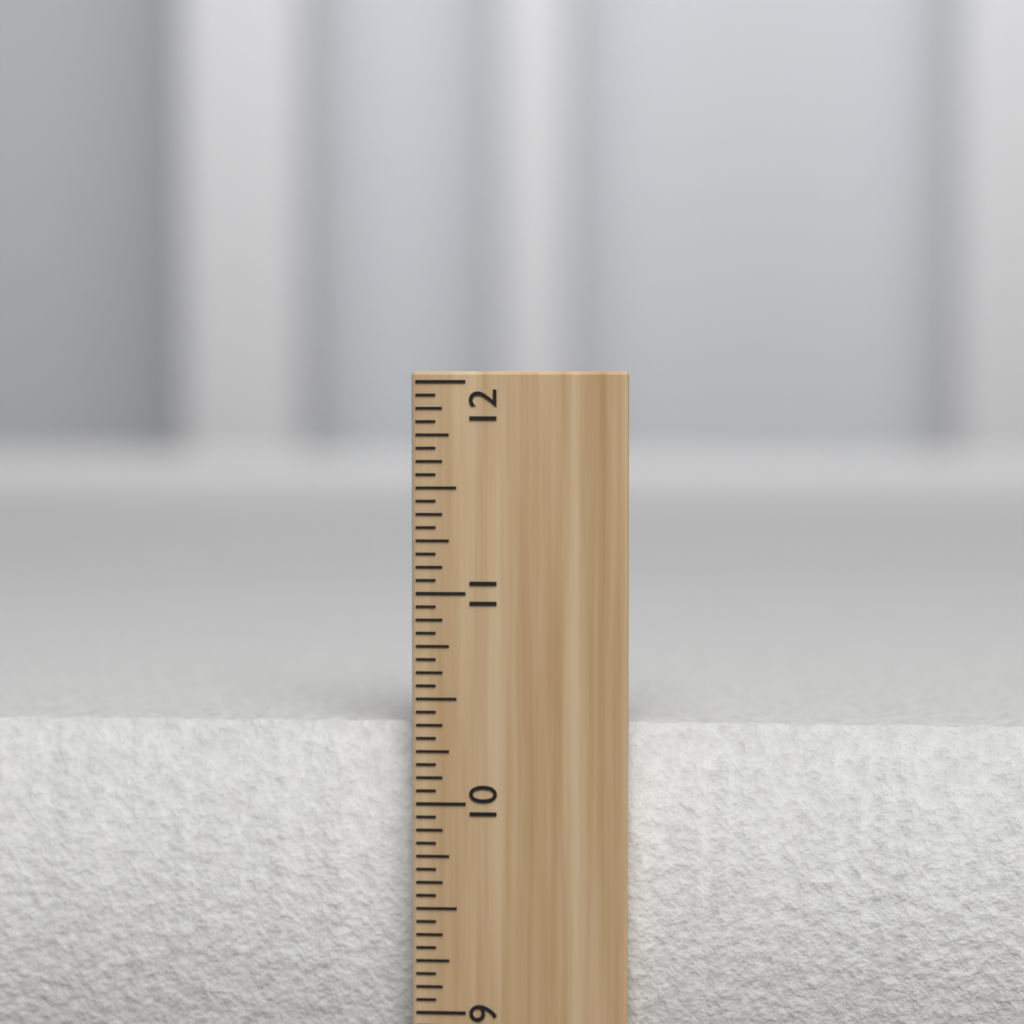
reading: 10.3750 inch
